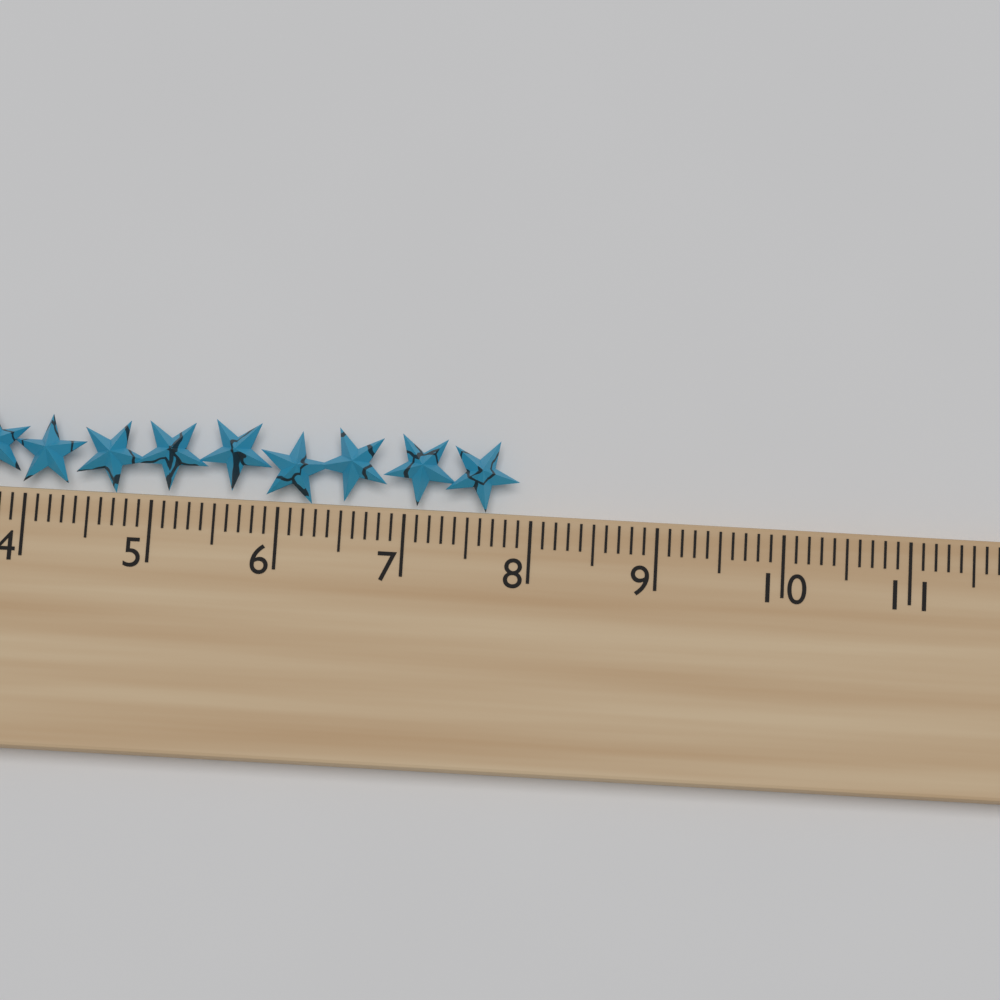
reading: 7.9 cm
